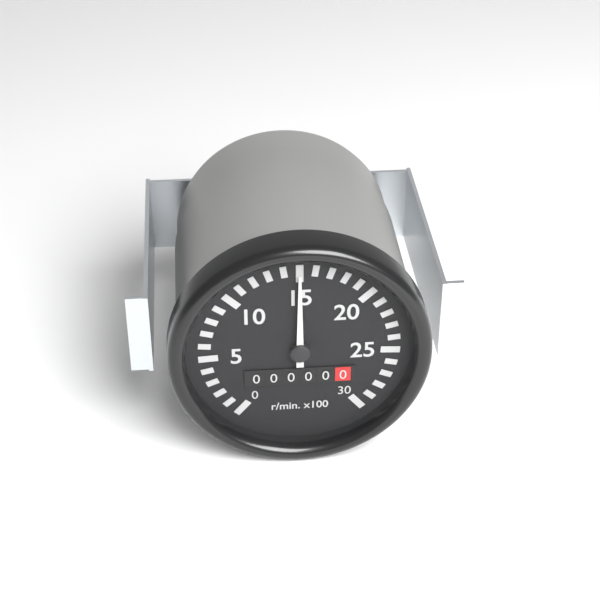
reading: 1500 r/min
